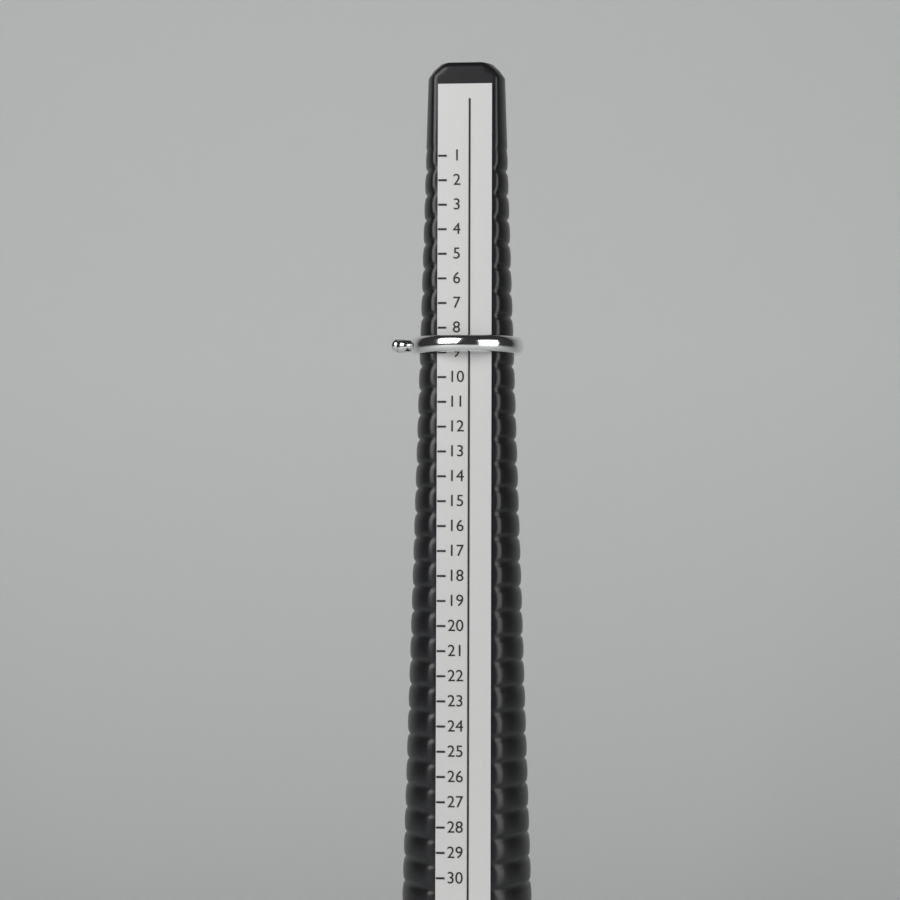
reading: 9 (no unit)
